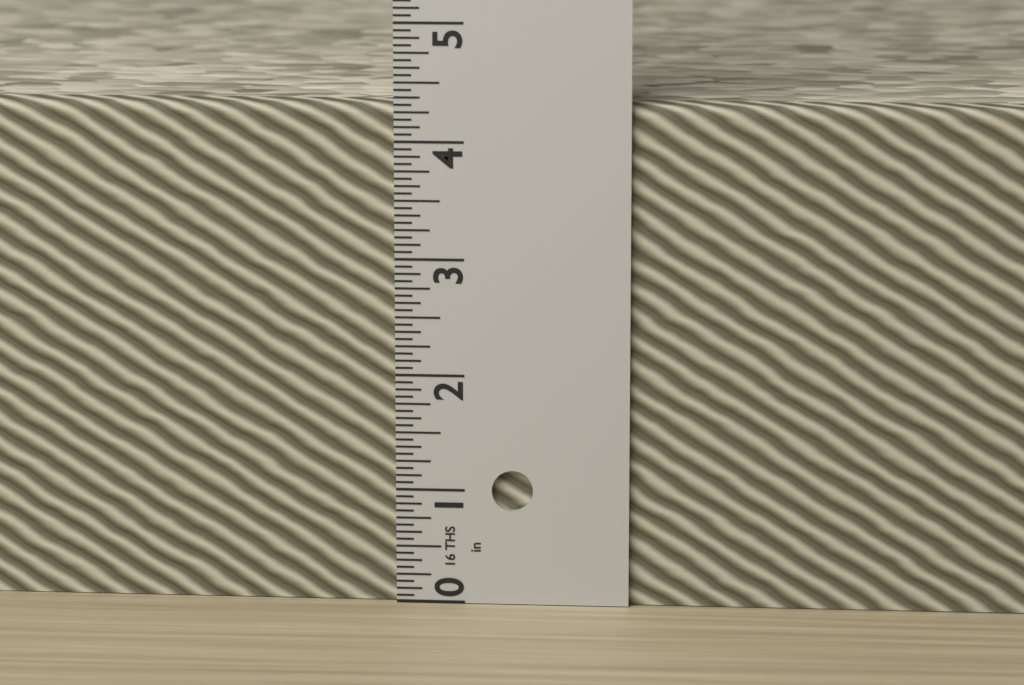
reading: 4.3125 in
